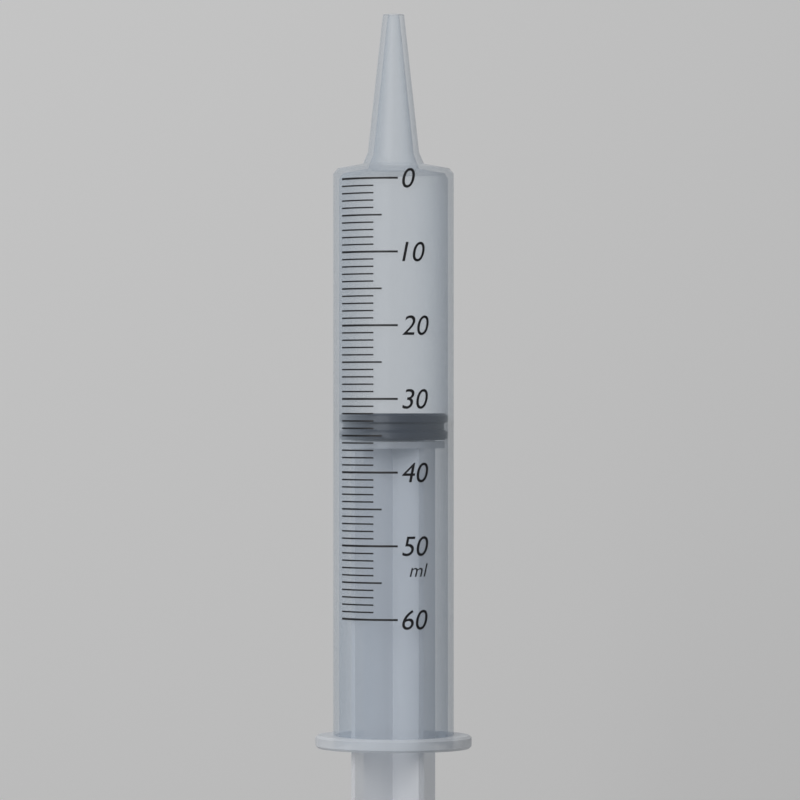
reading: 32 ml
